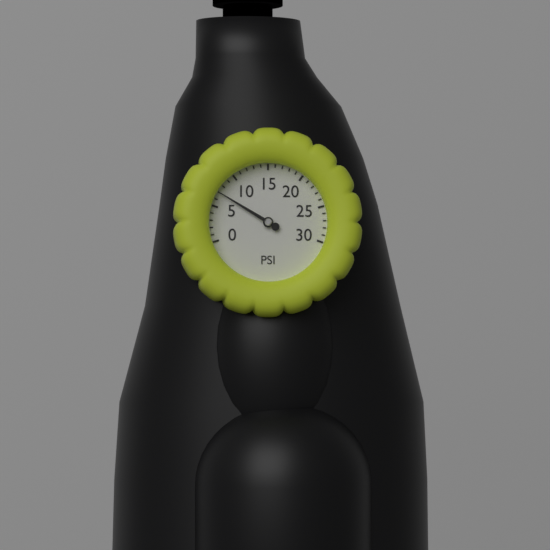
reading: 7 psi
